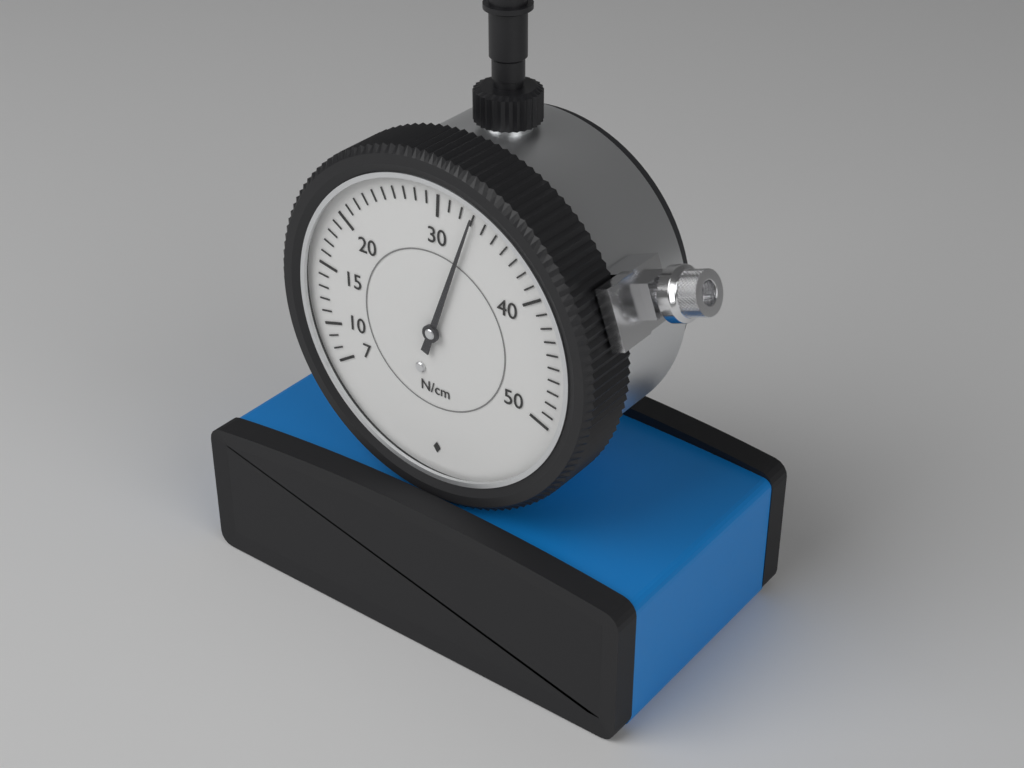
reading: 33 N/cm
